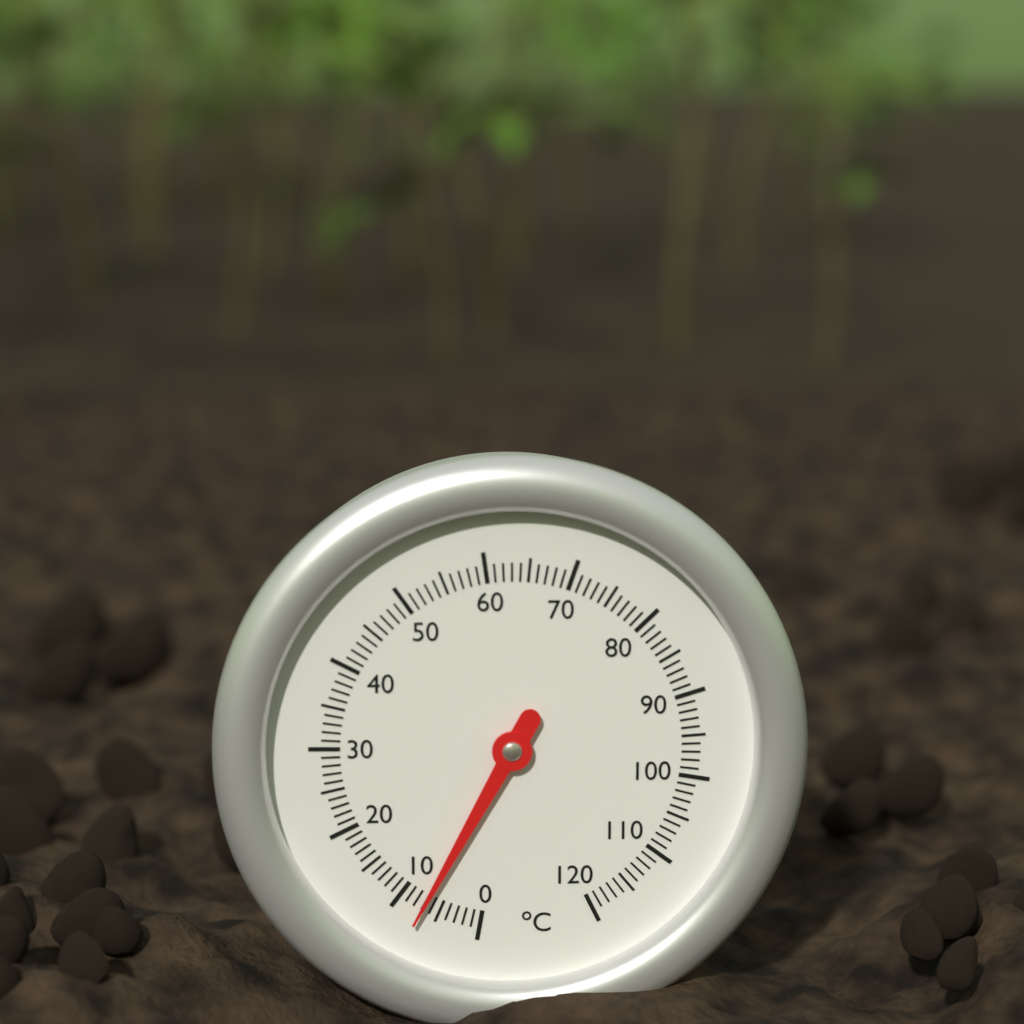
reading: 7 °C
